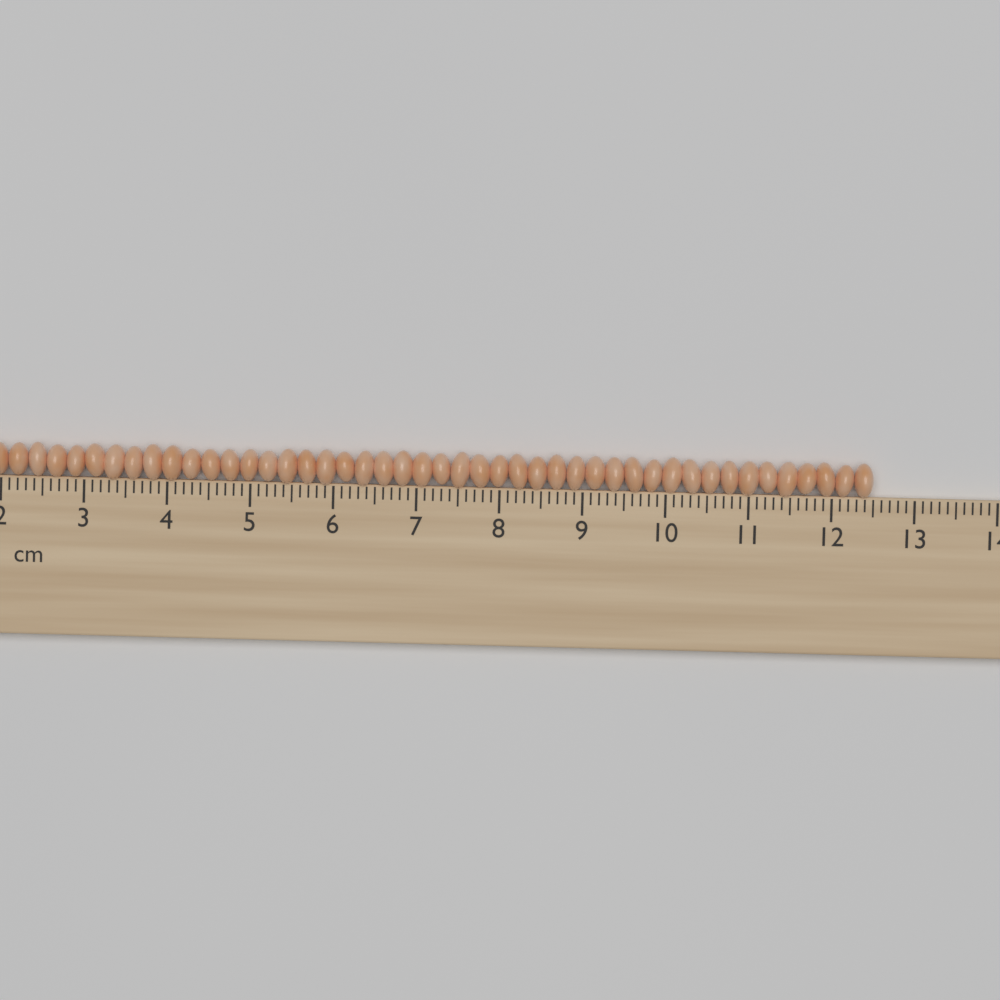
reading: 12.5 cm
